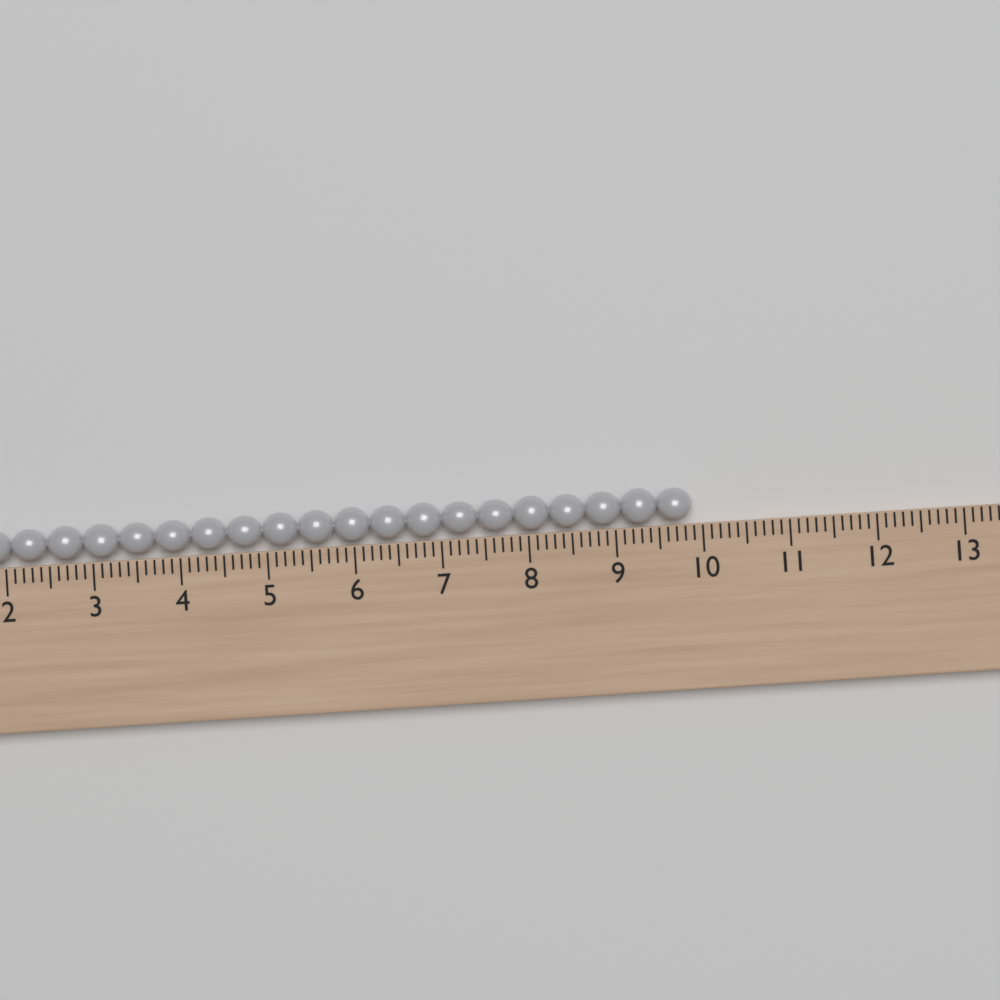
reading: 9.9 (no unit)
